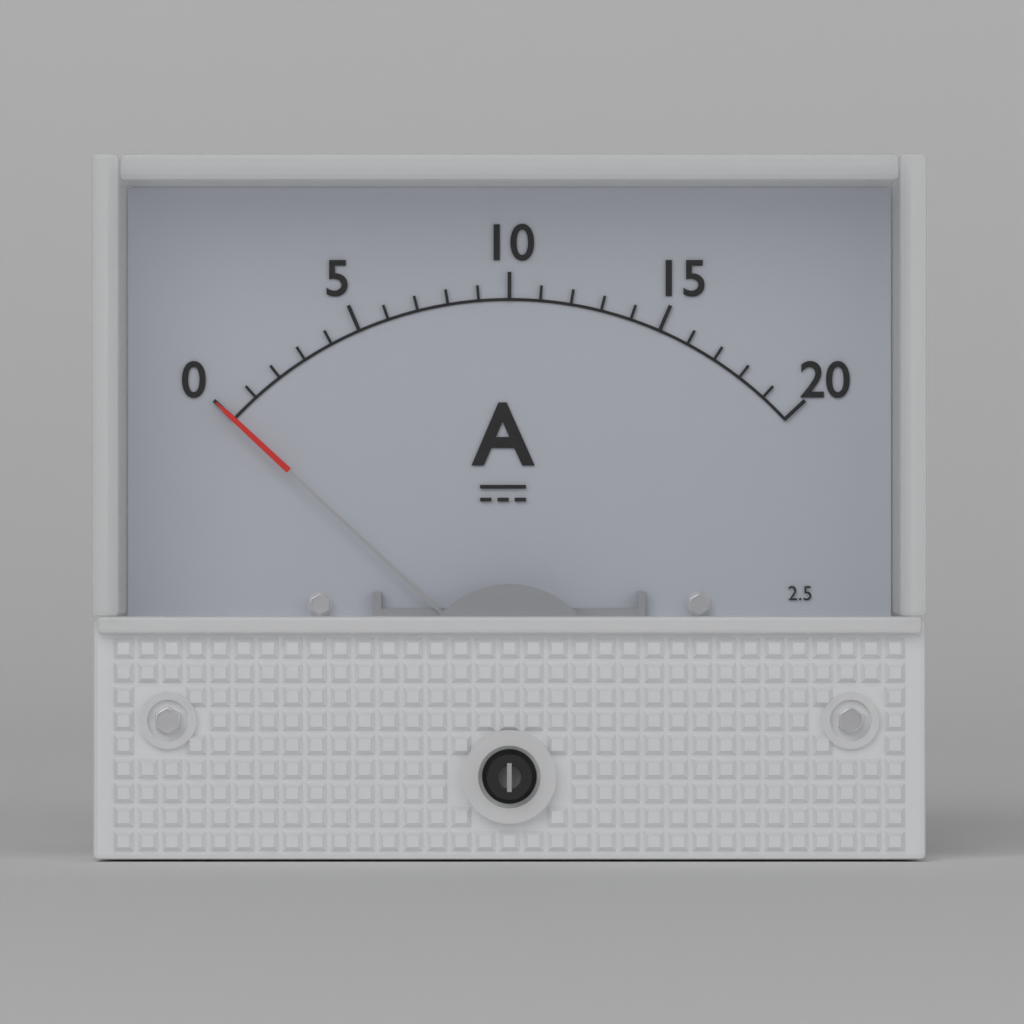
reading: 0 A
